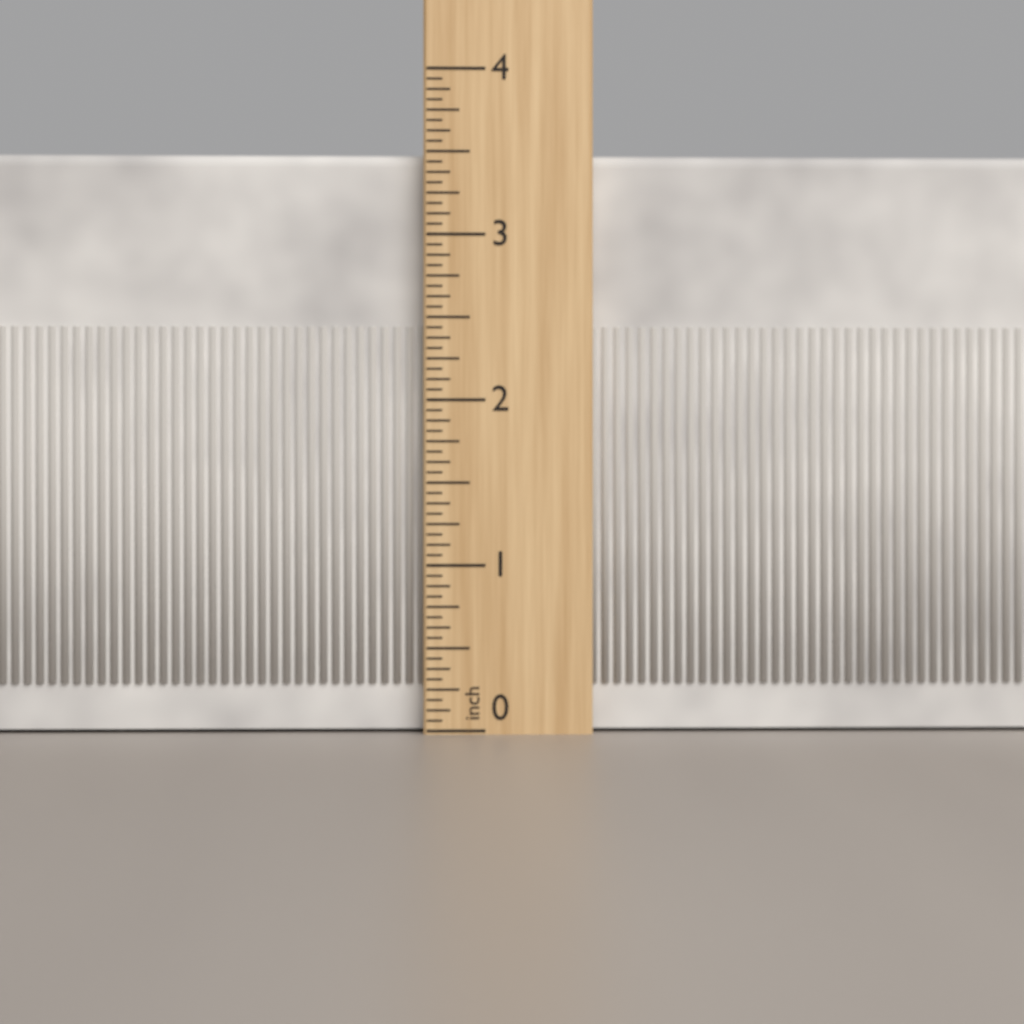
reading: 3.5000 inch
